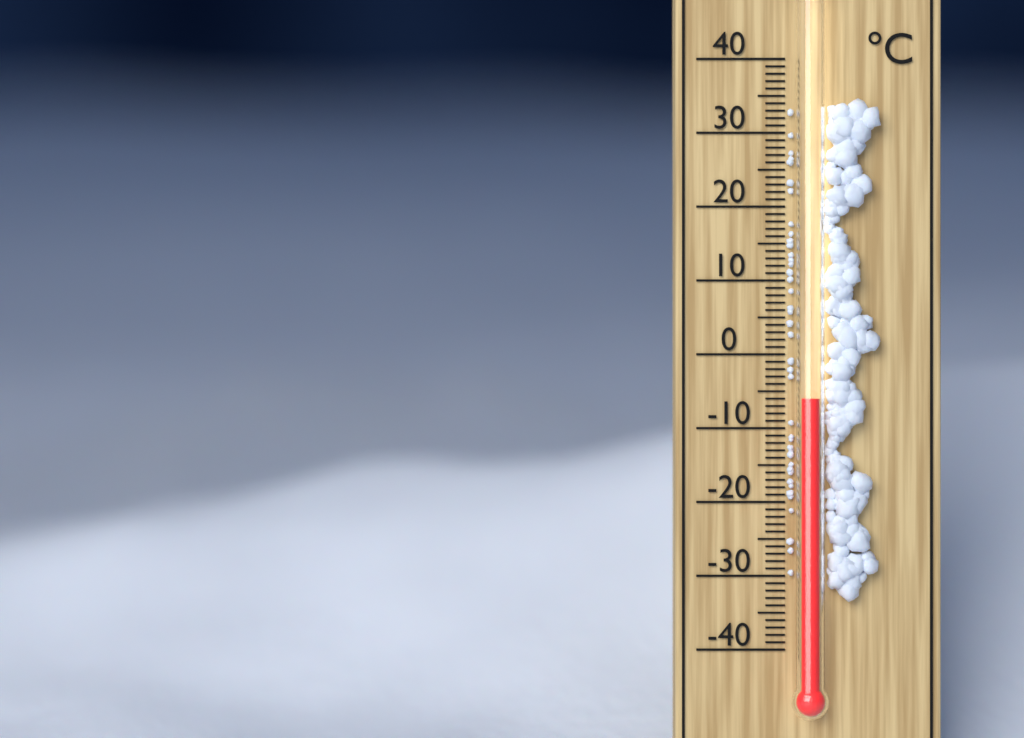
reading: -6 °C
